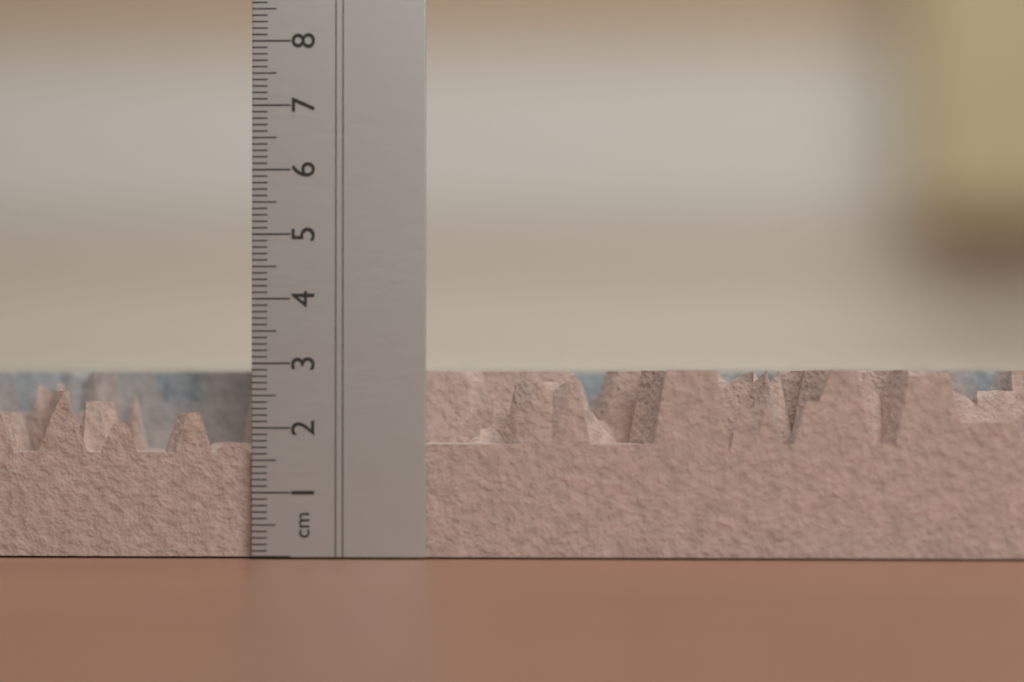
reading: 2.9 cm
